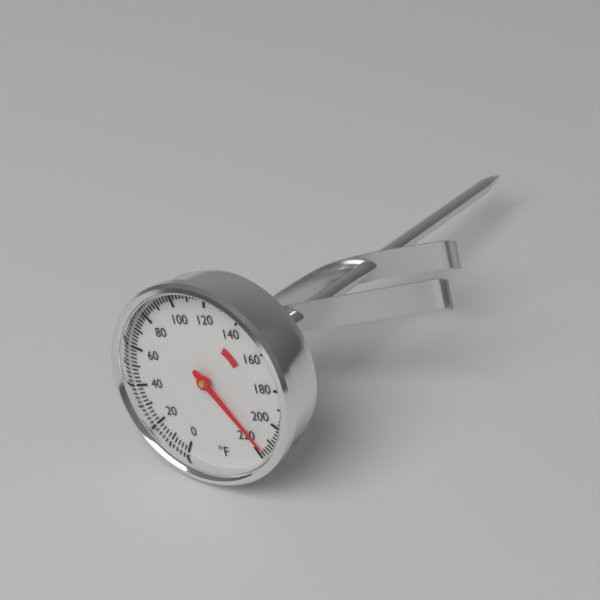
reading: 216 °F
